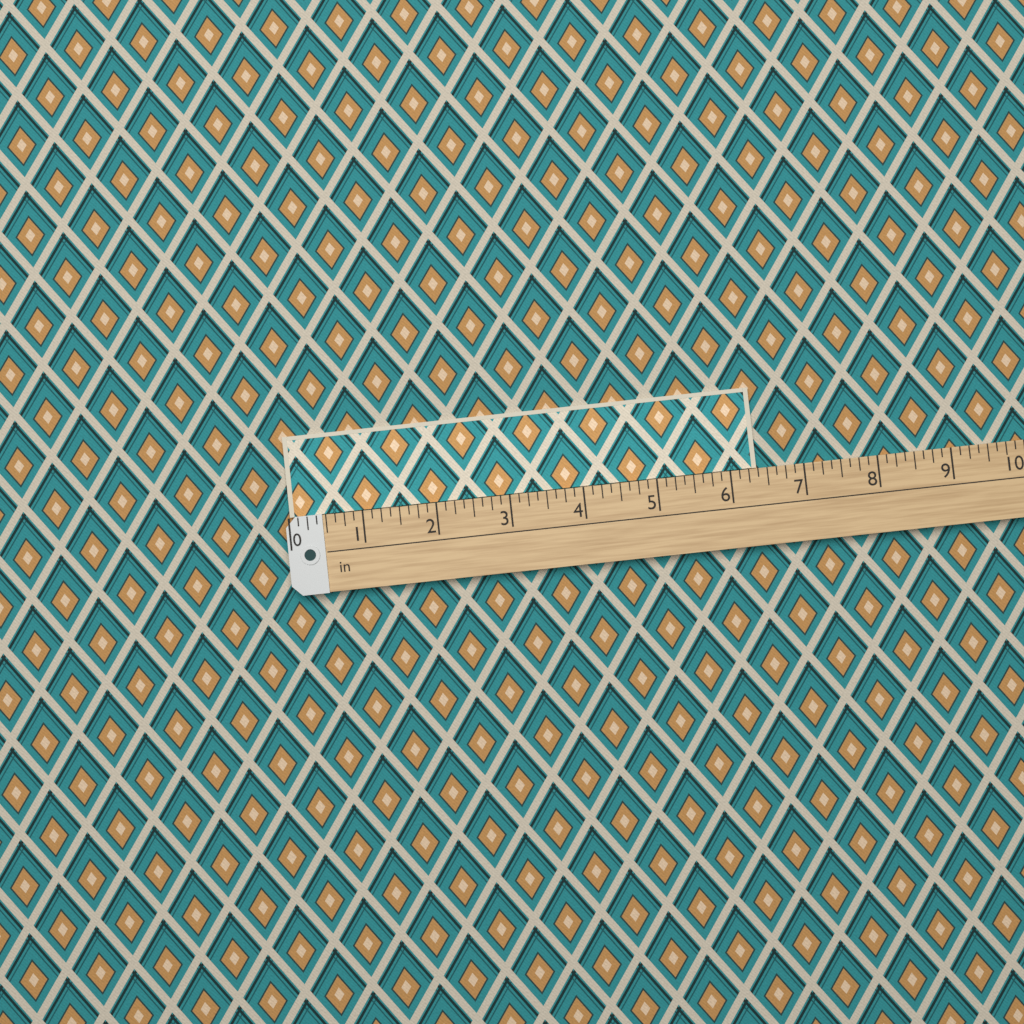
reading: 6.375 in
